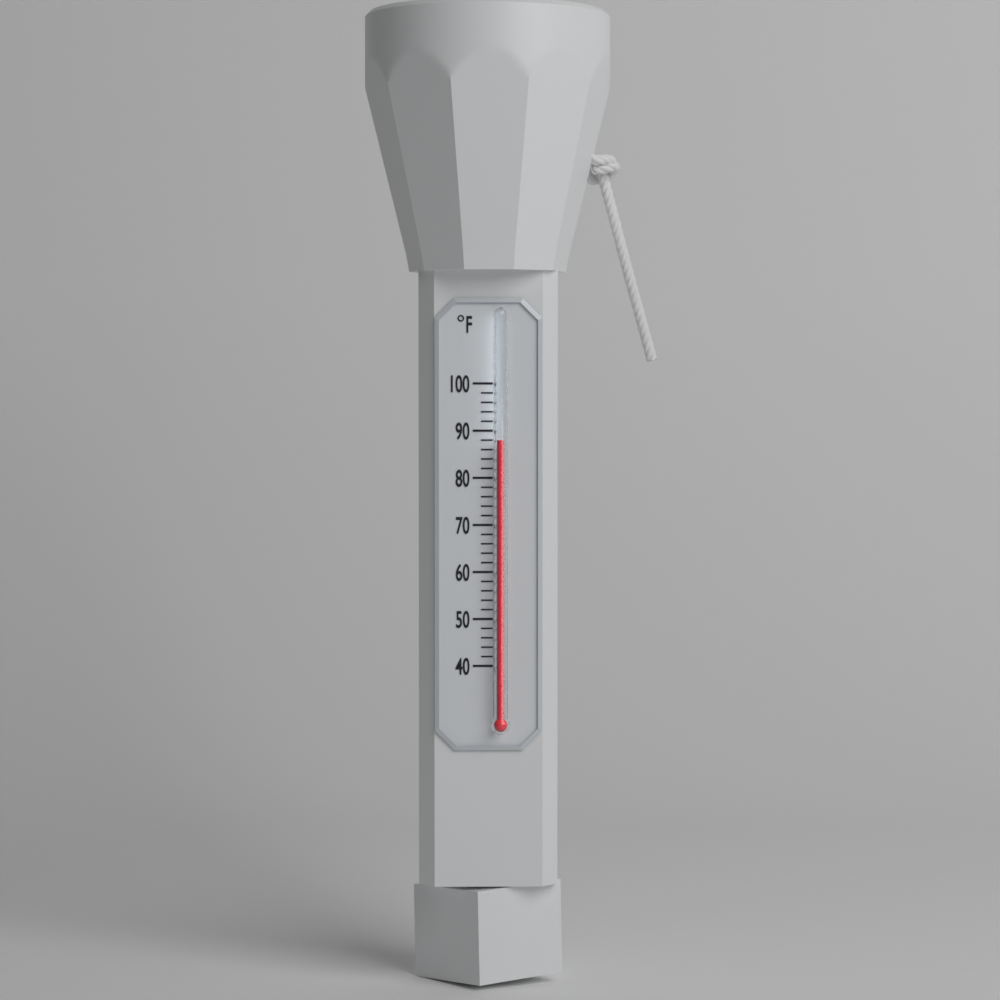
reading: 88 °F
